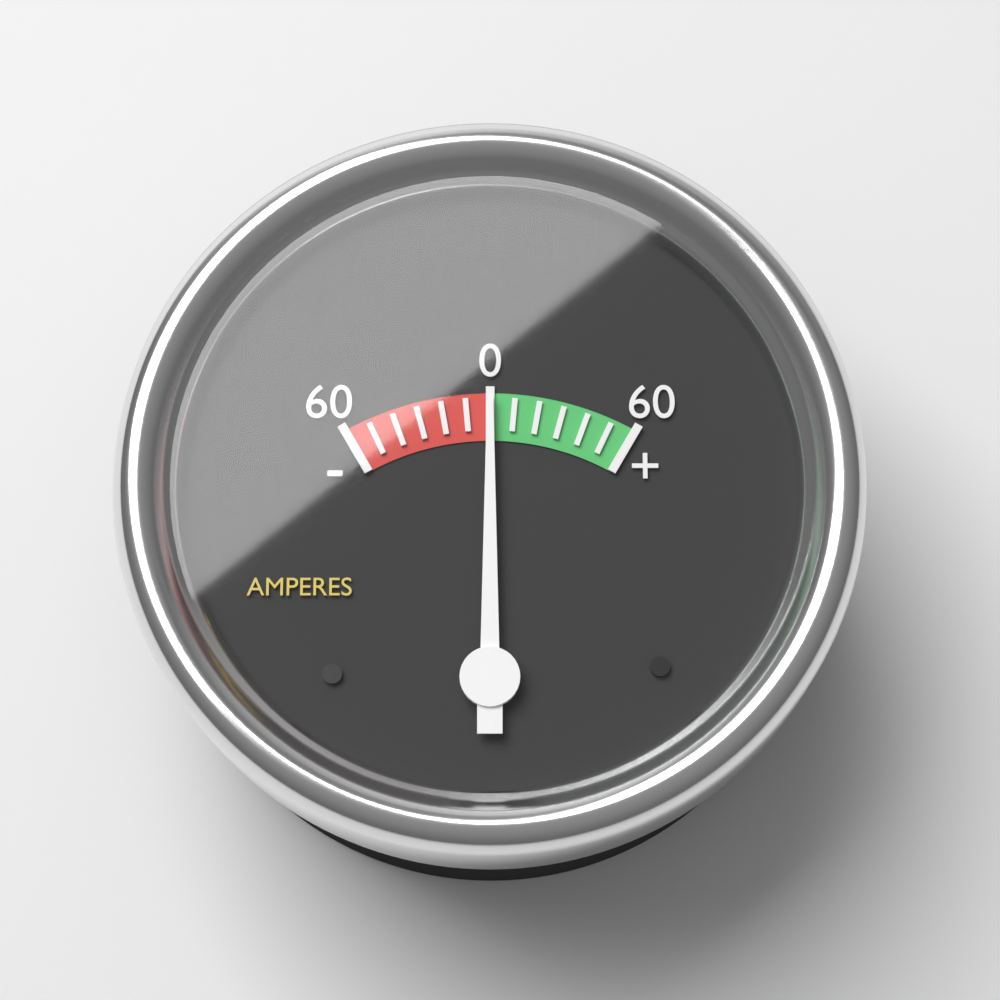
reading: 0 A
